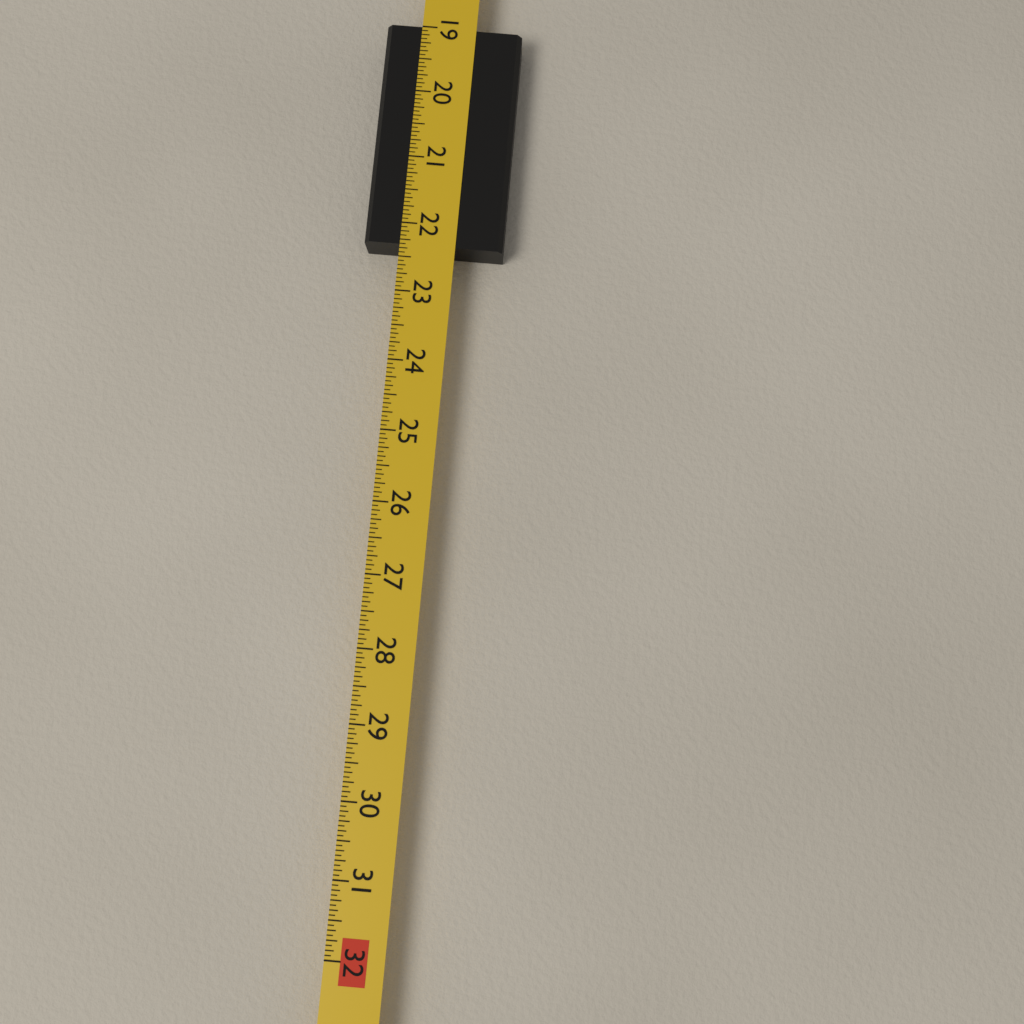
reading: 22.3125 in
